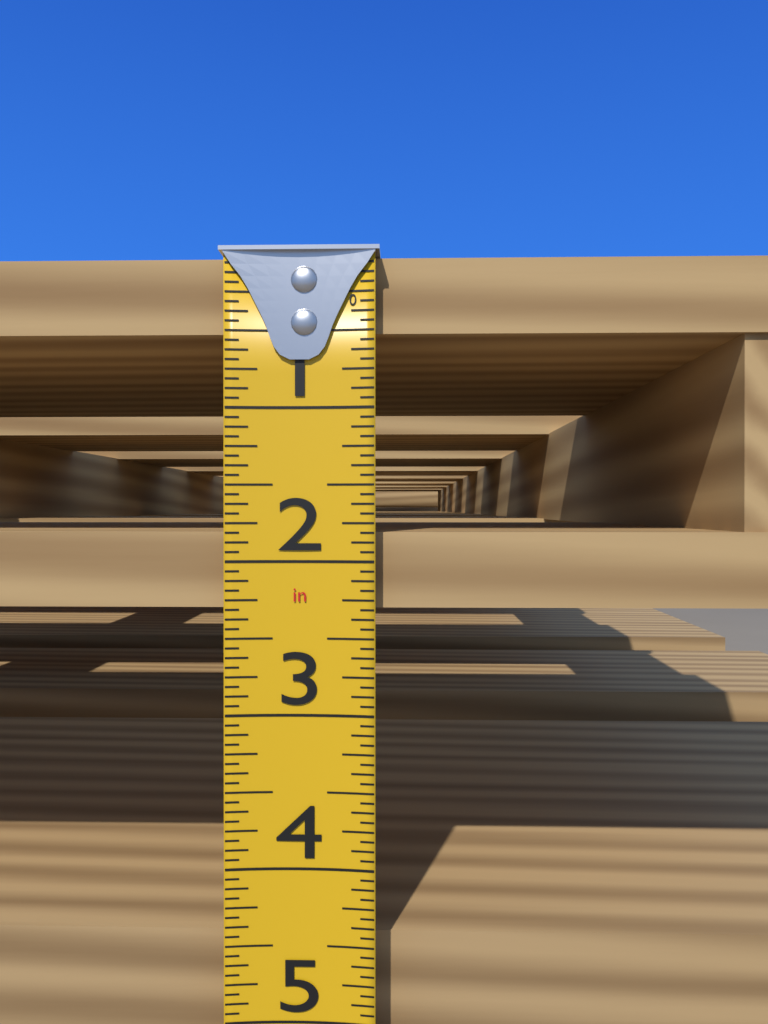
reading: 2.3125 in
